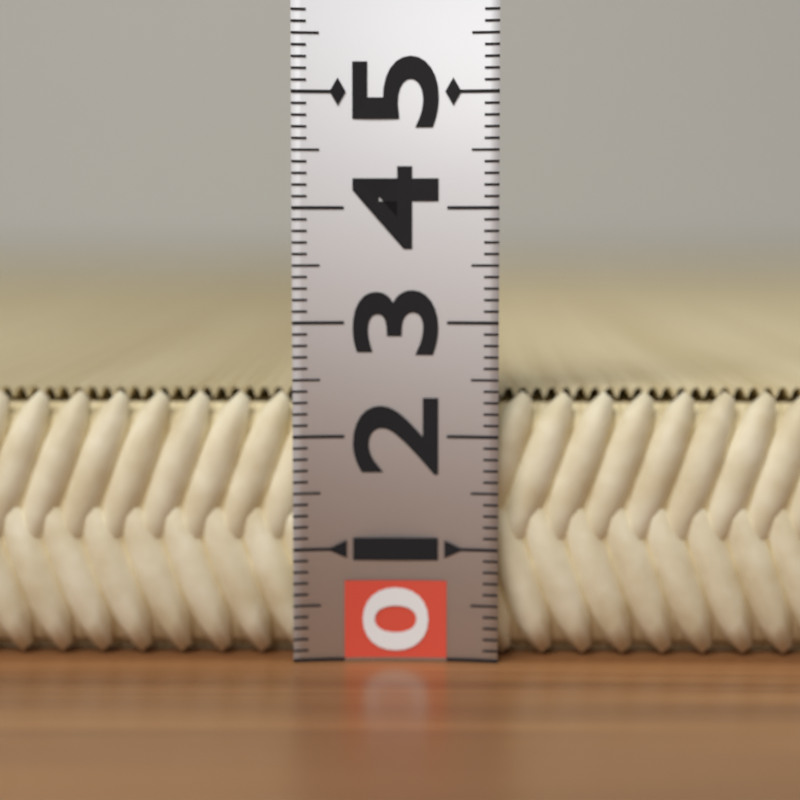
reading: 2.4 (no unit)
